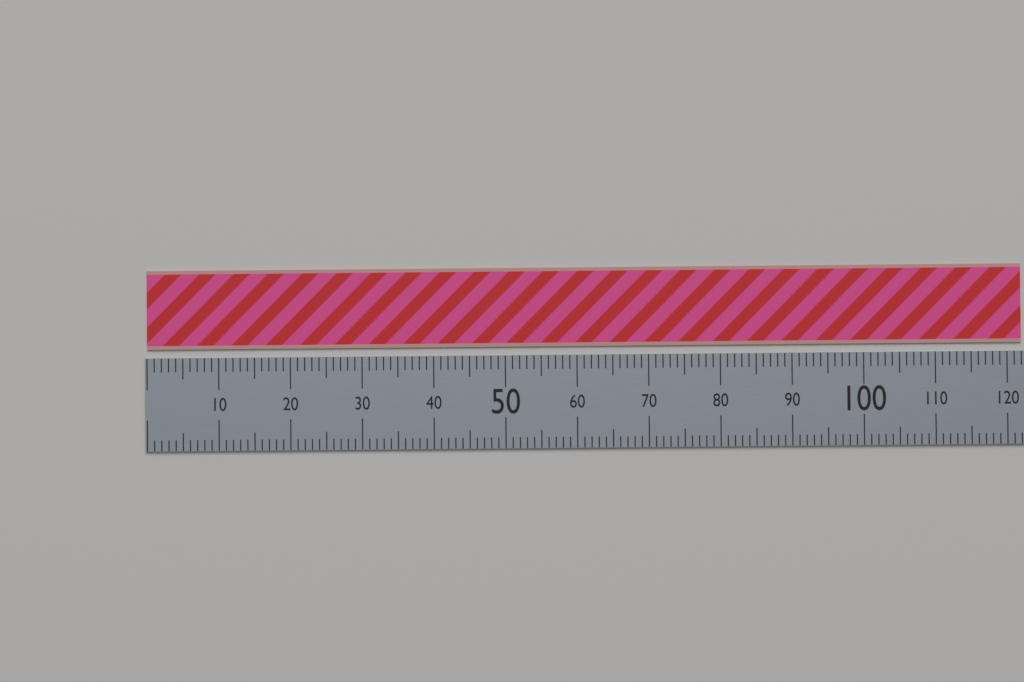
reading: 122 (no unit)
